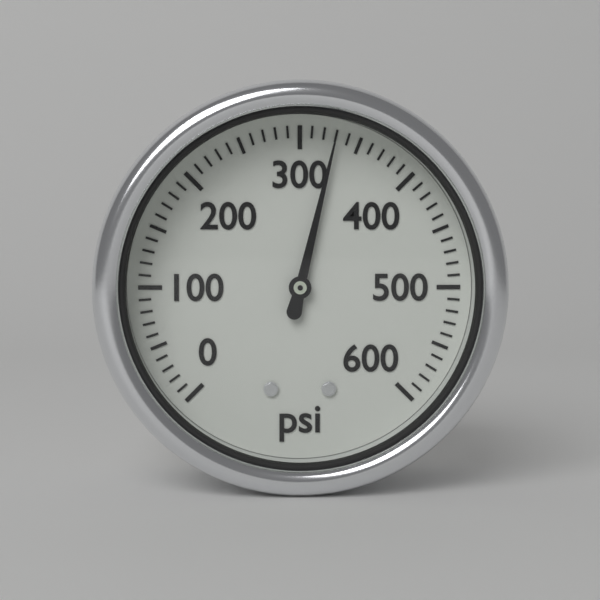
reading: 330 psi
